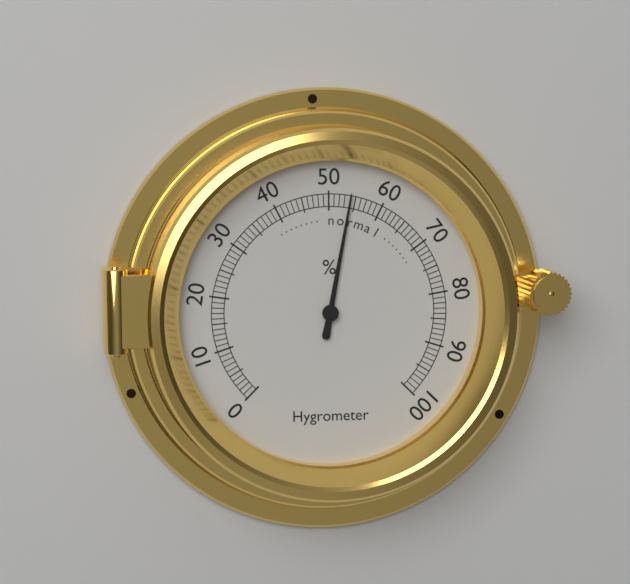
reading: 54 %
